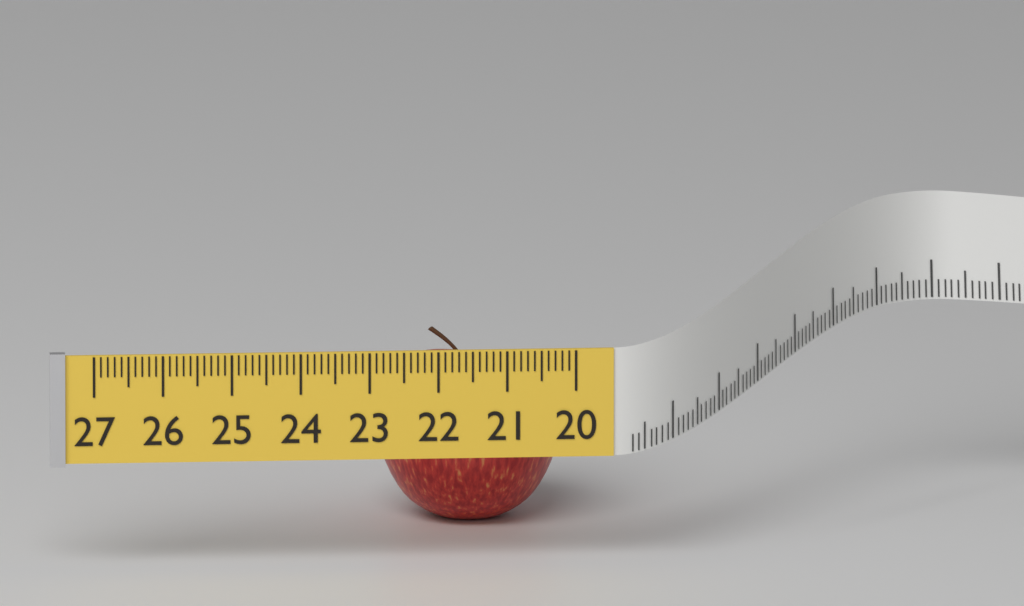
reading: 22.7 (no unit)
